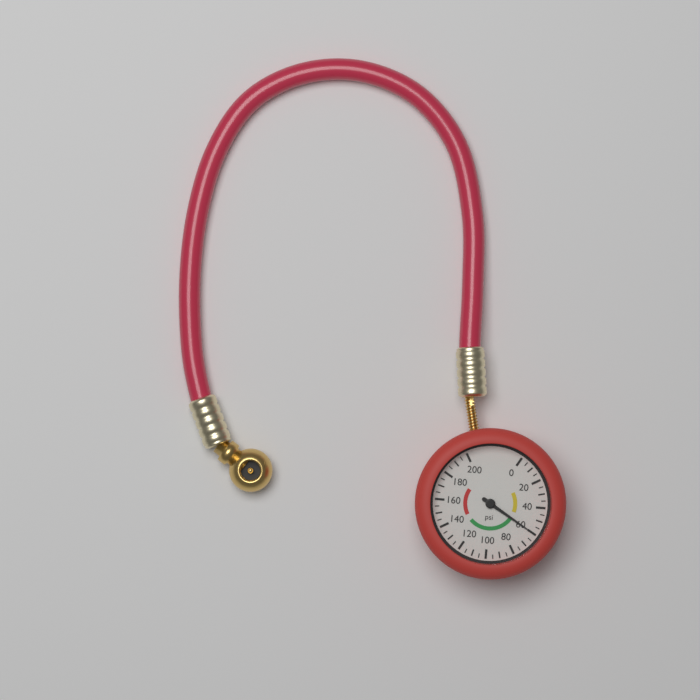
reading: 60 psi
